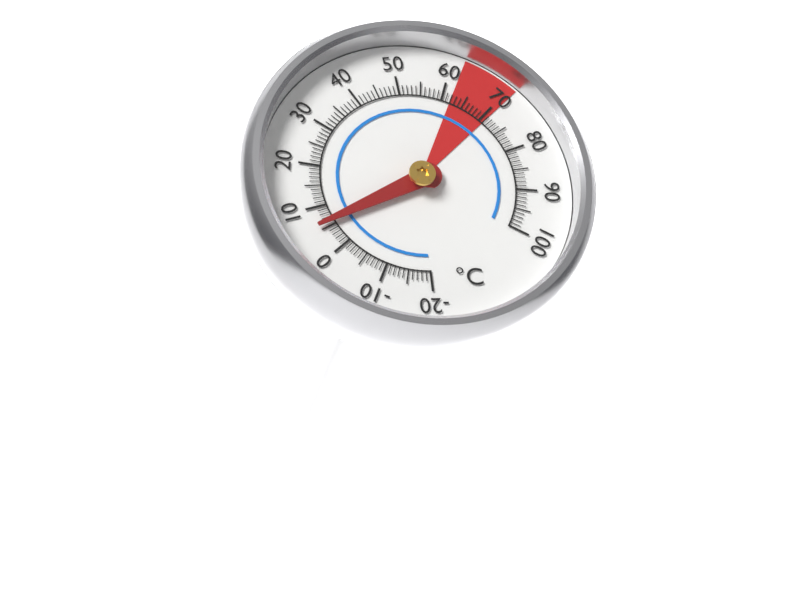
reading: 6 °C
